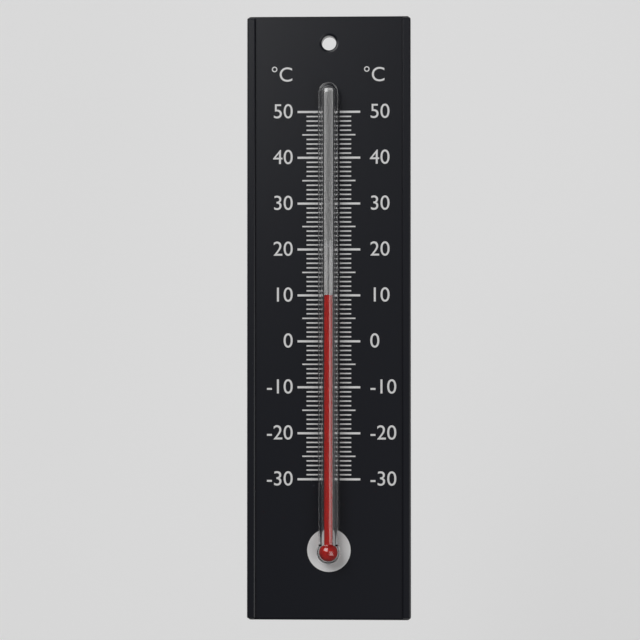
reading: 10 °C
